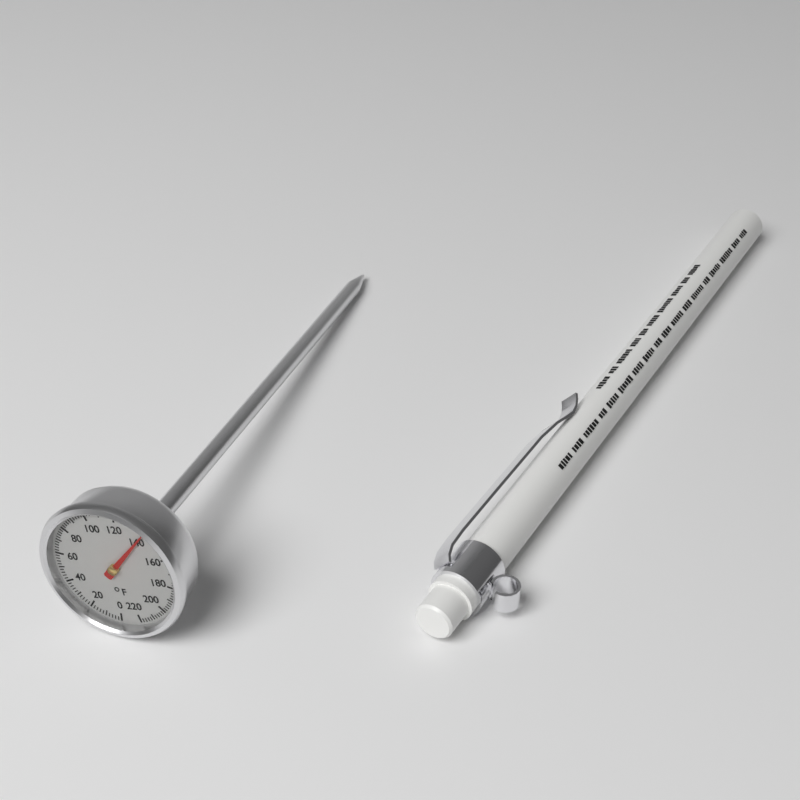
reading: 140 °F
